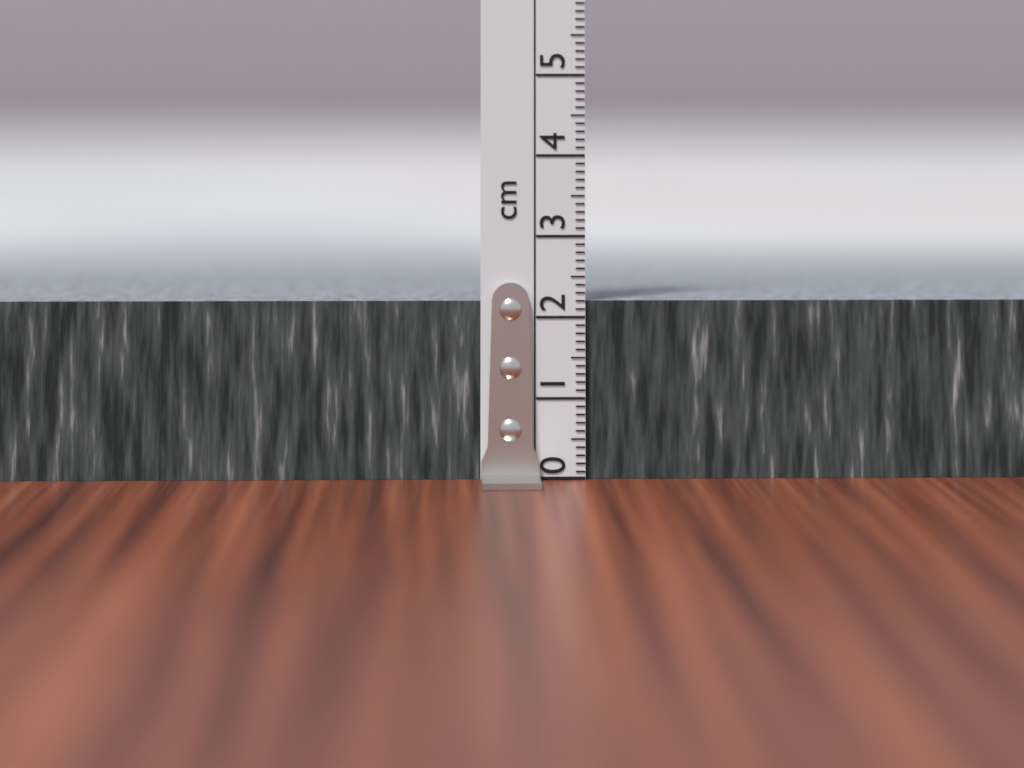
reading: 2.2 cm
